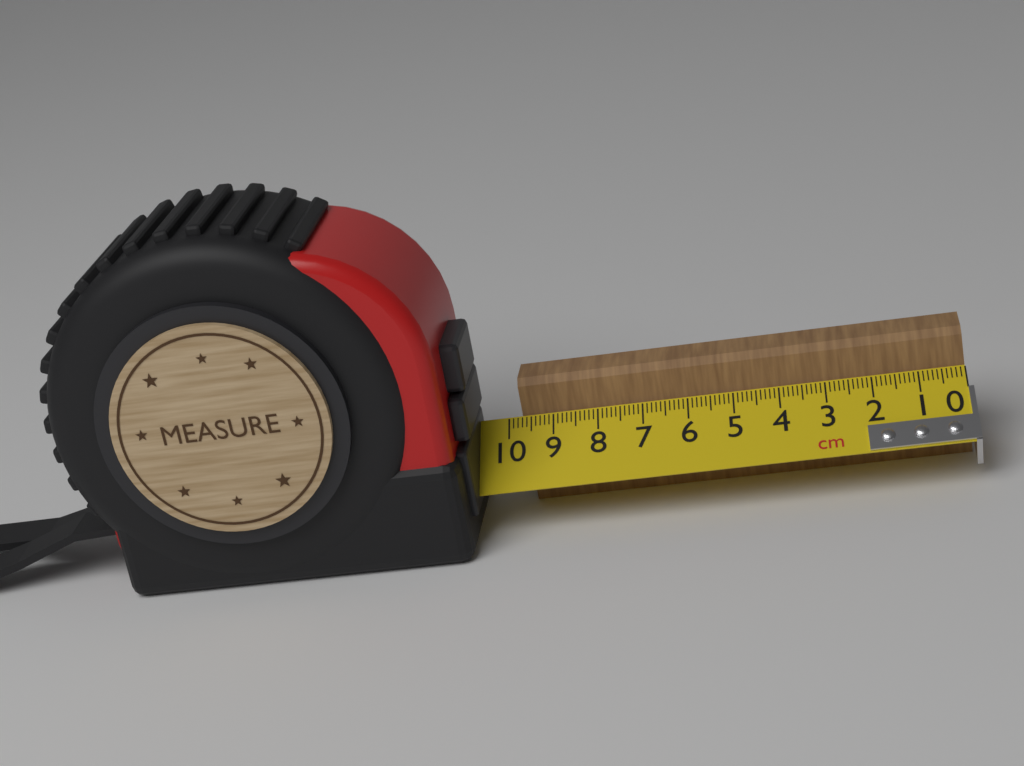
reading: 9.7 cm
